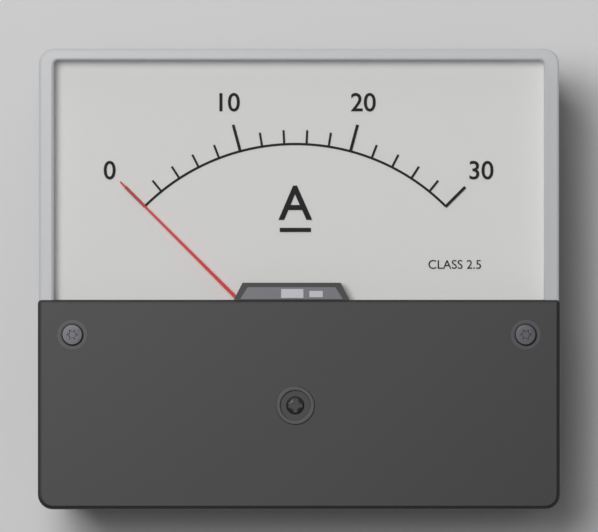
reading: 0 A
